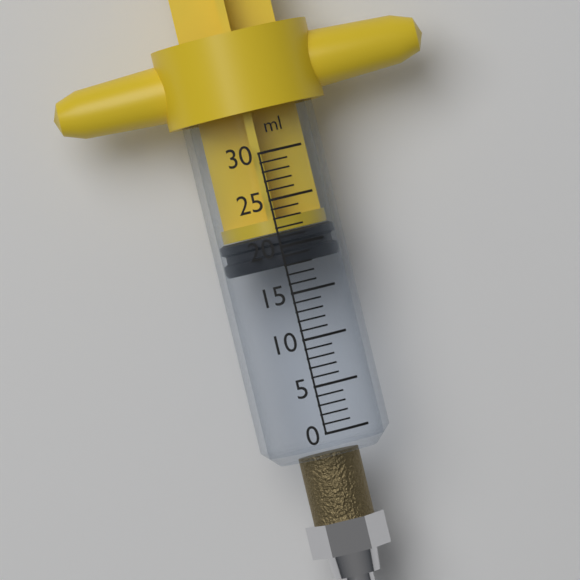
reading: 18 ml
